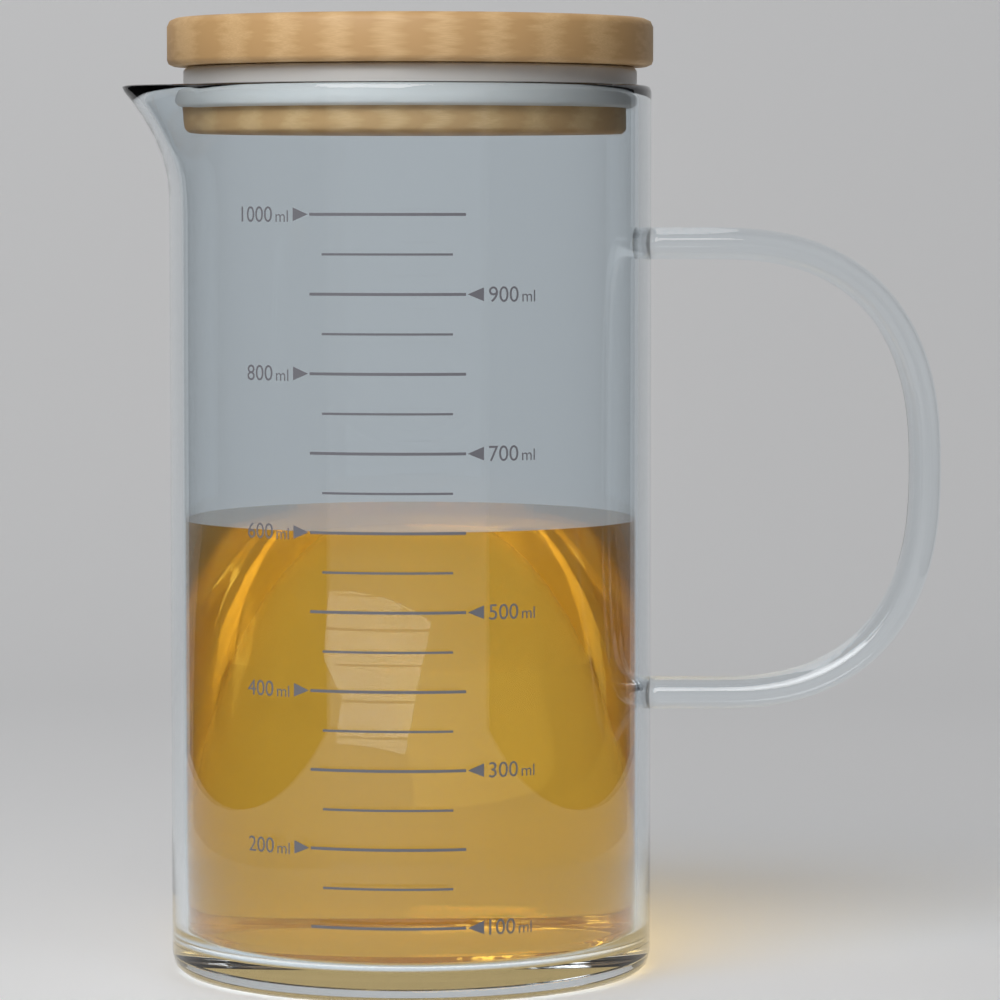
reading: 600 ml
